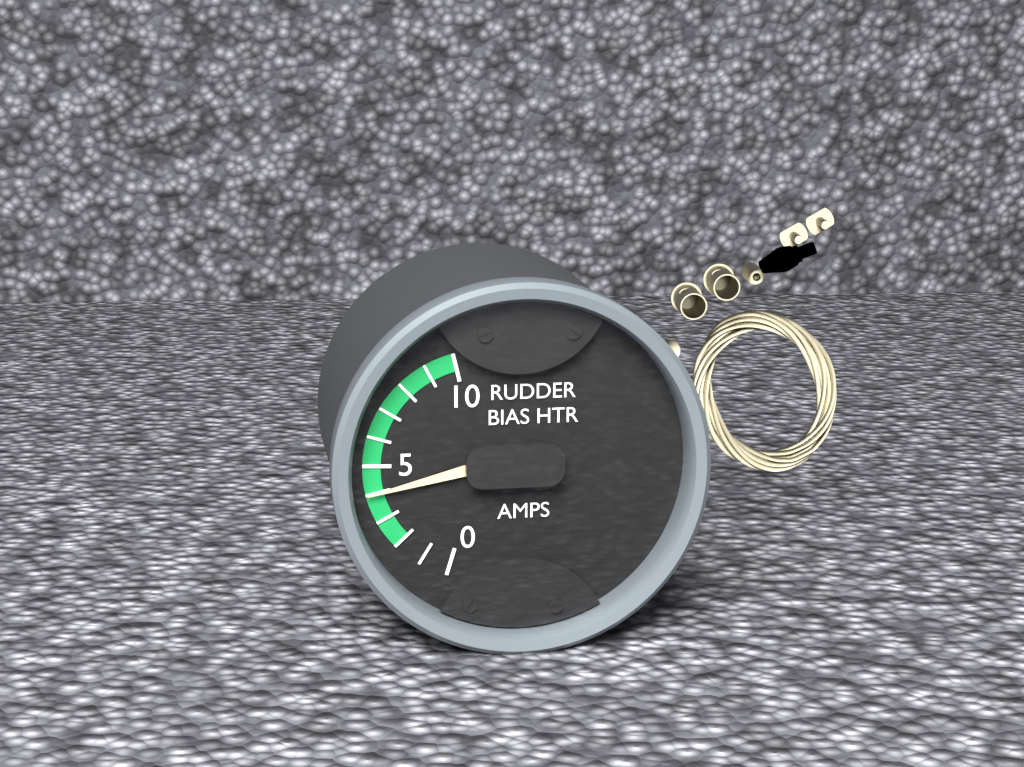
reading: 4 AMPS
